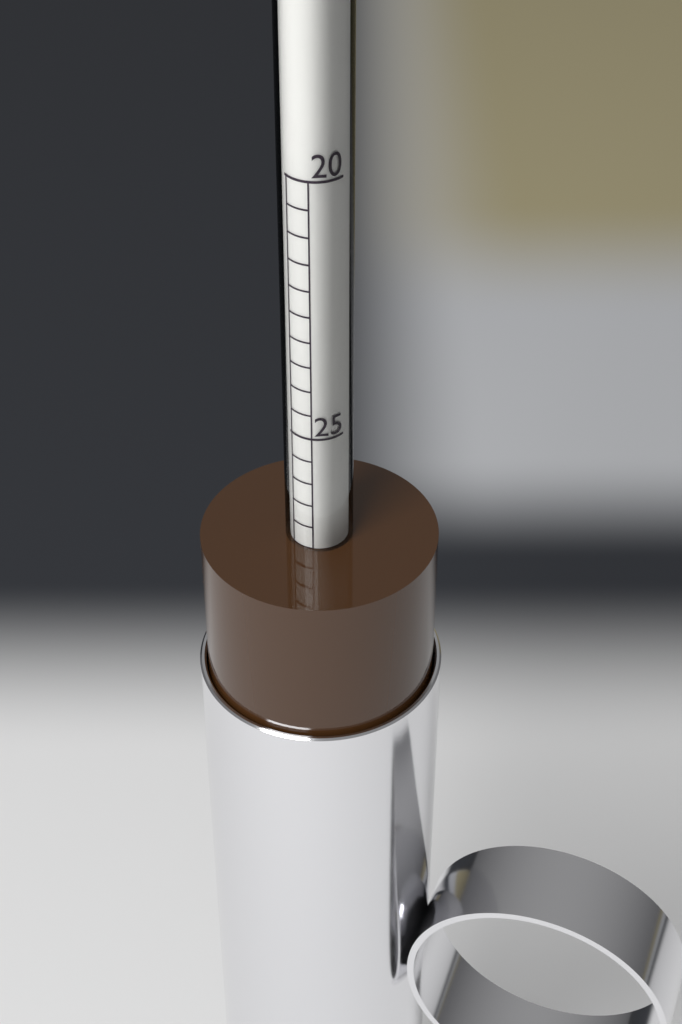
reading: 27.5 (no unit)
